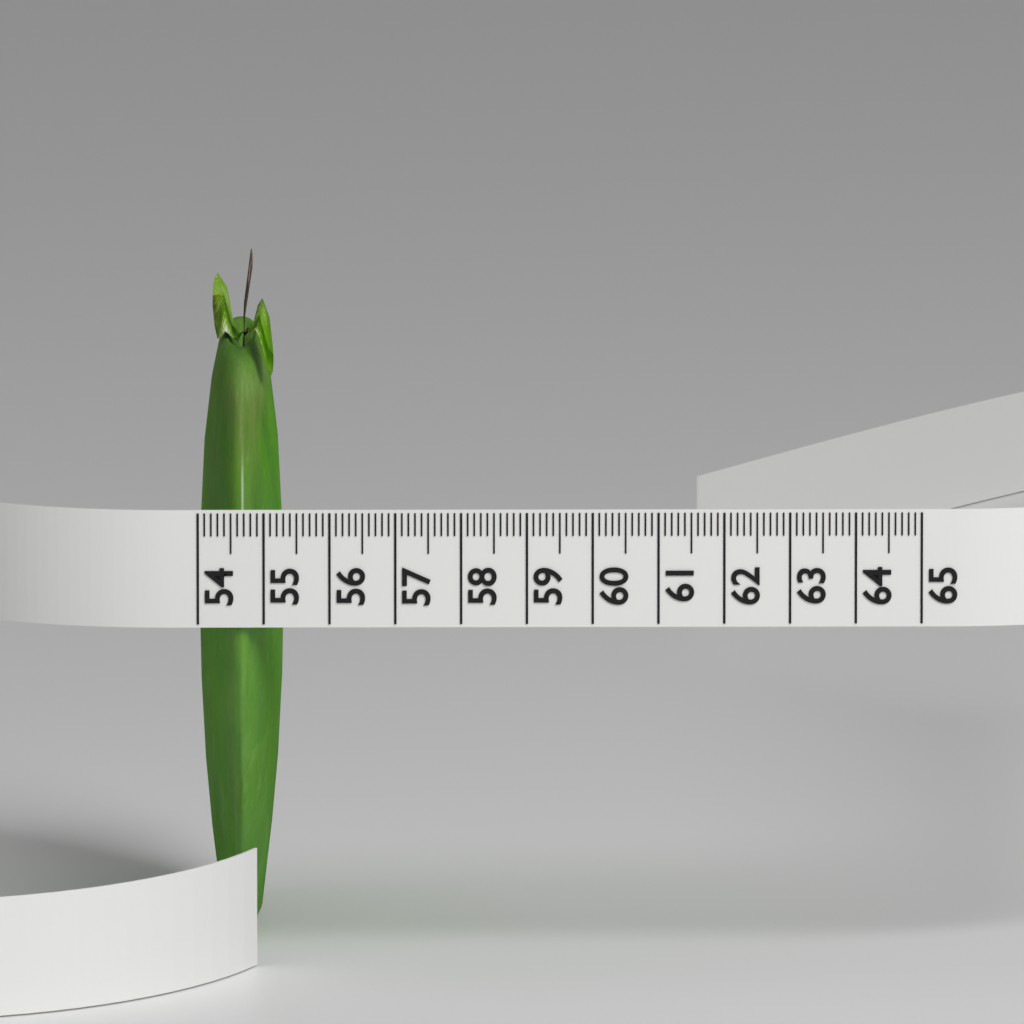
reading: 55.3 (no unit)
